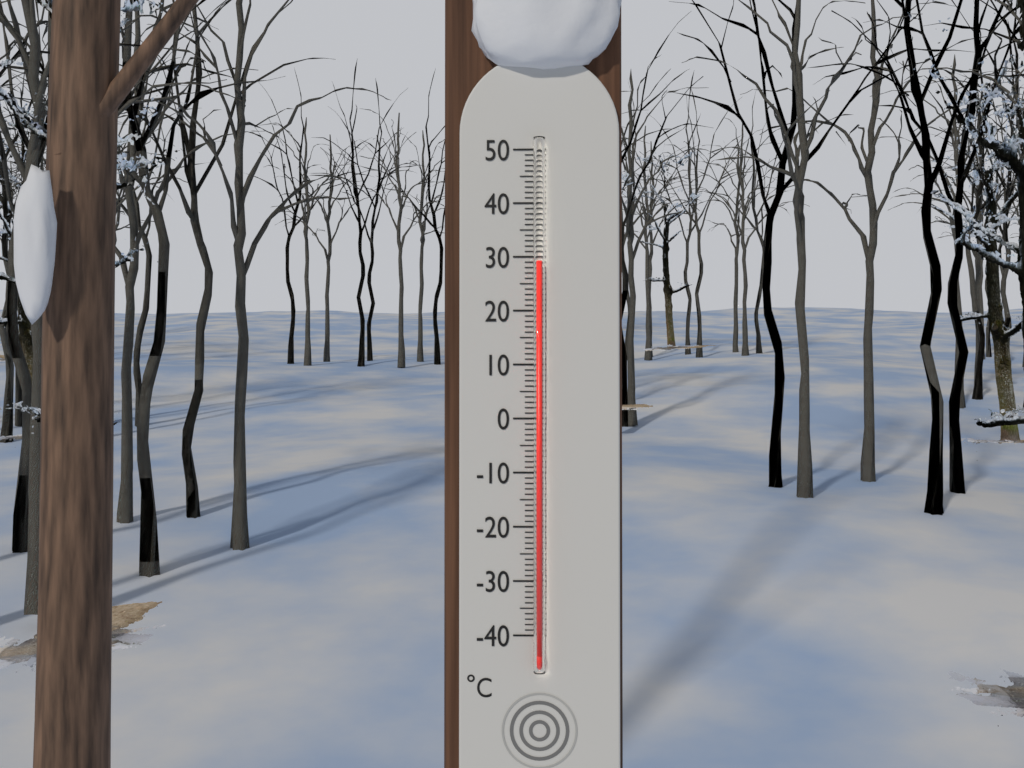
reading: 29 °C
